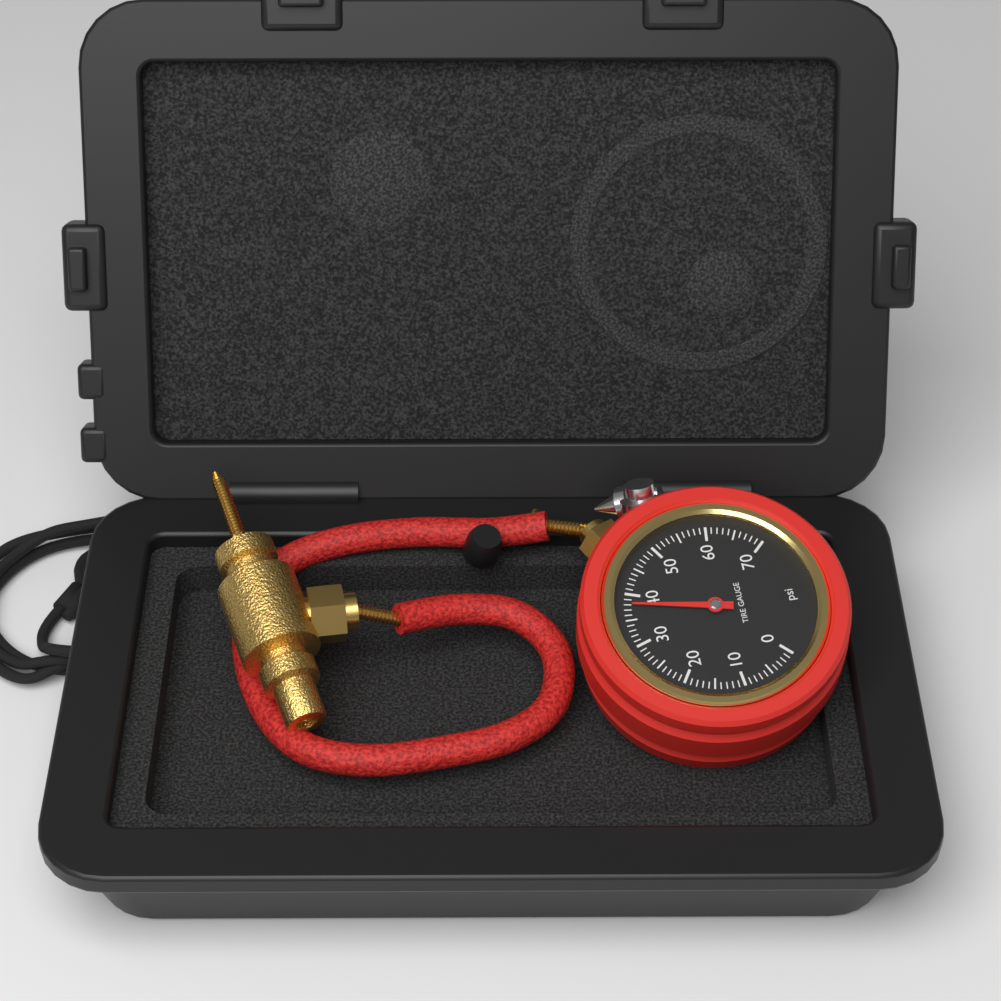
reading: 38 psi
